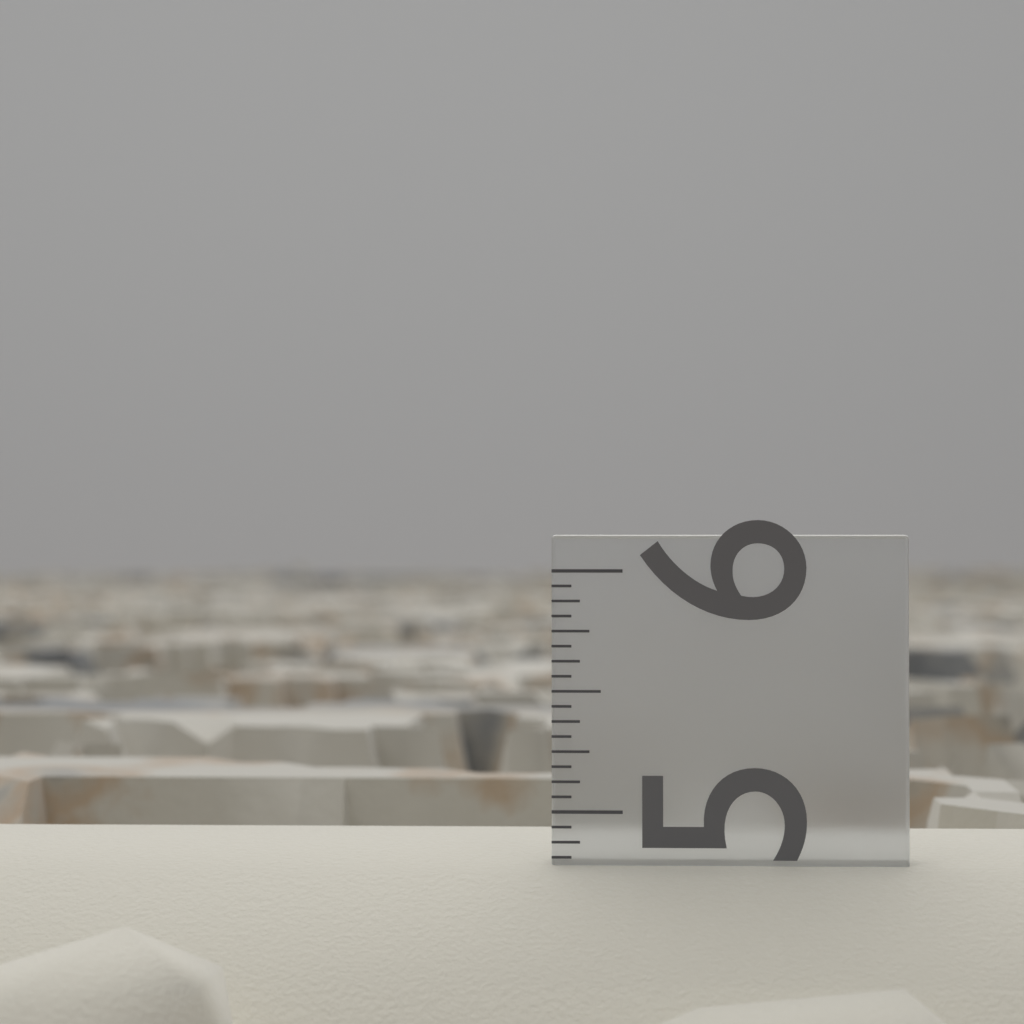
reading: 4.8750 in
